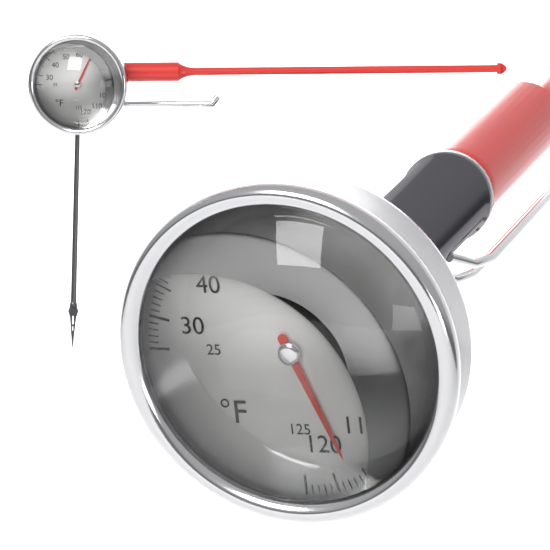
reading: 117 °F
